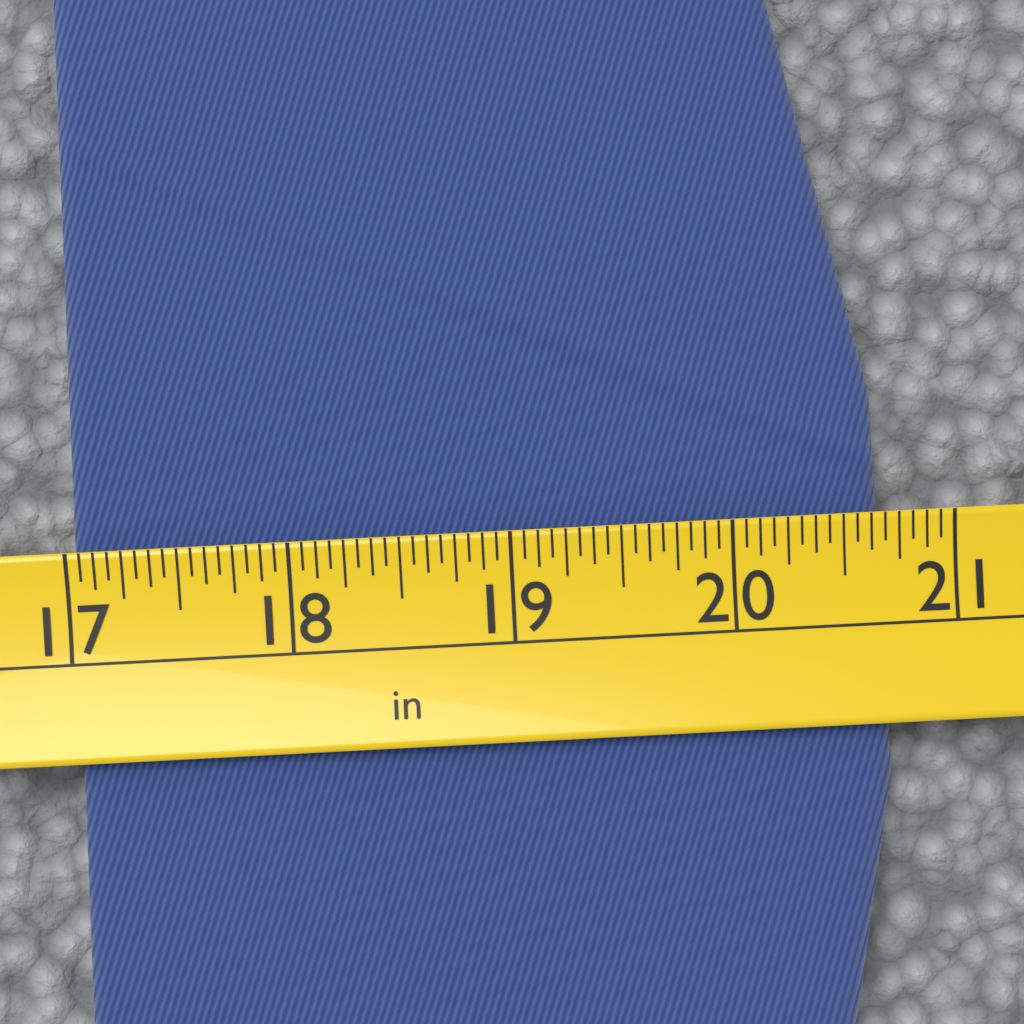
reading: 20.6875 in
